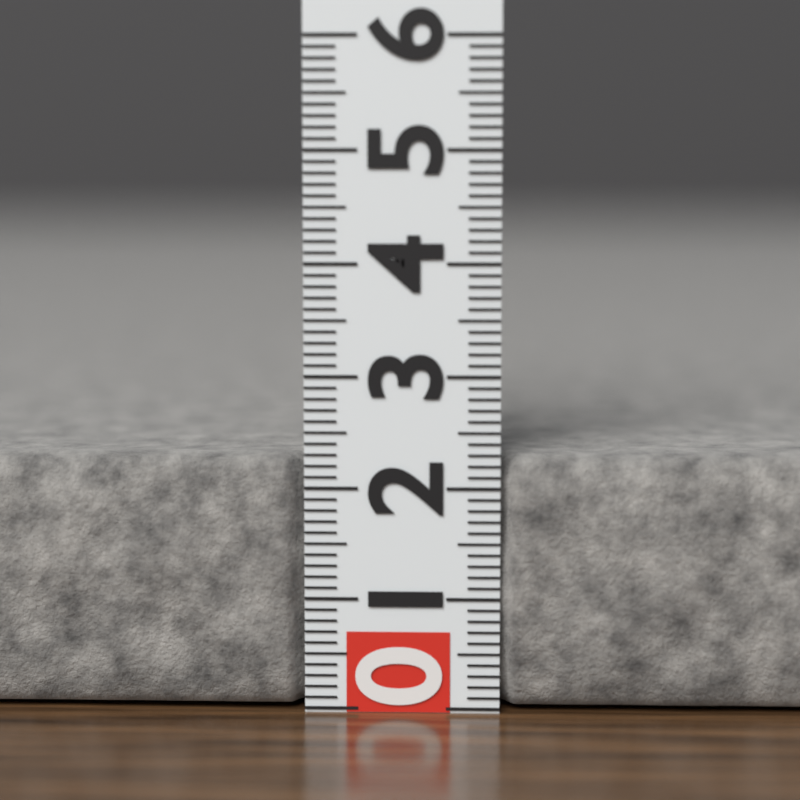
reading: 2.3 (no unit)
